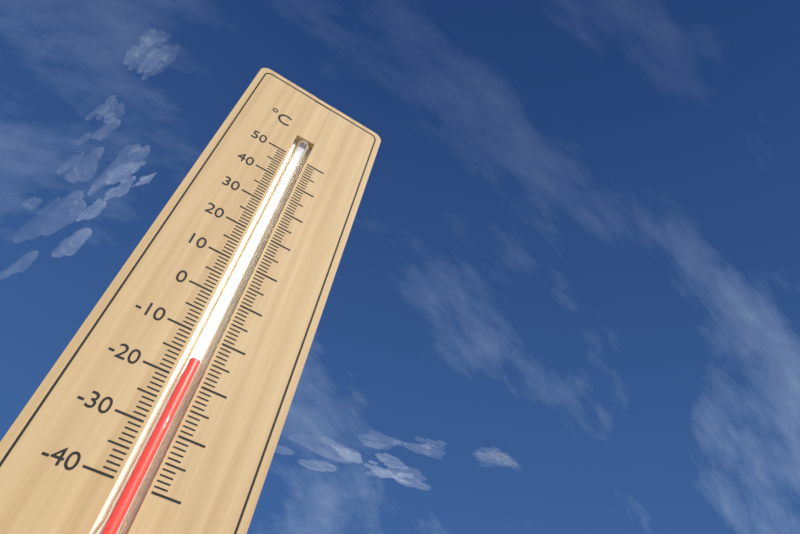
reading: -16 °C
